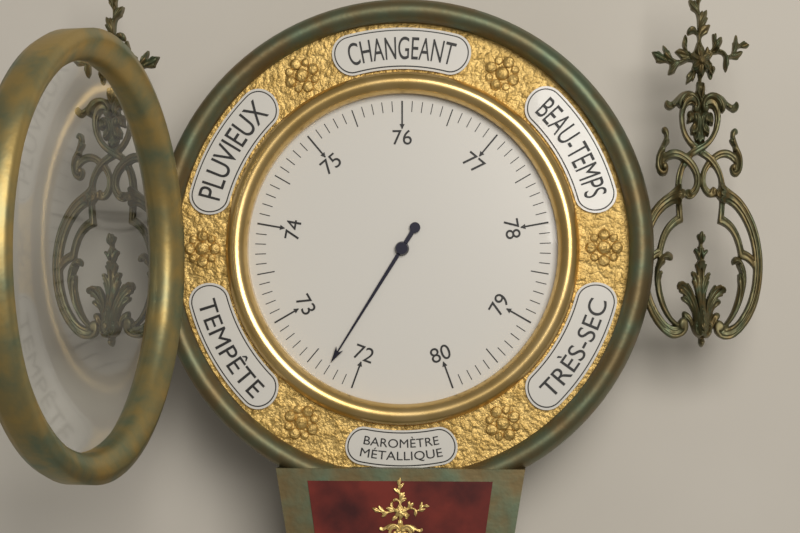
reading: 72.3 (no unit)
